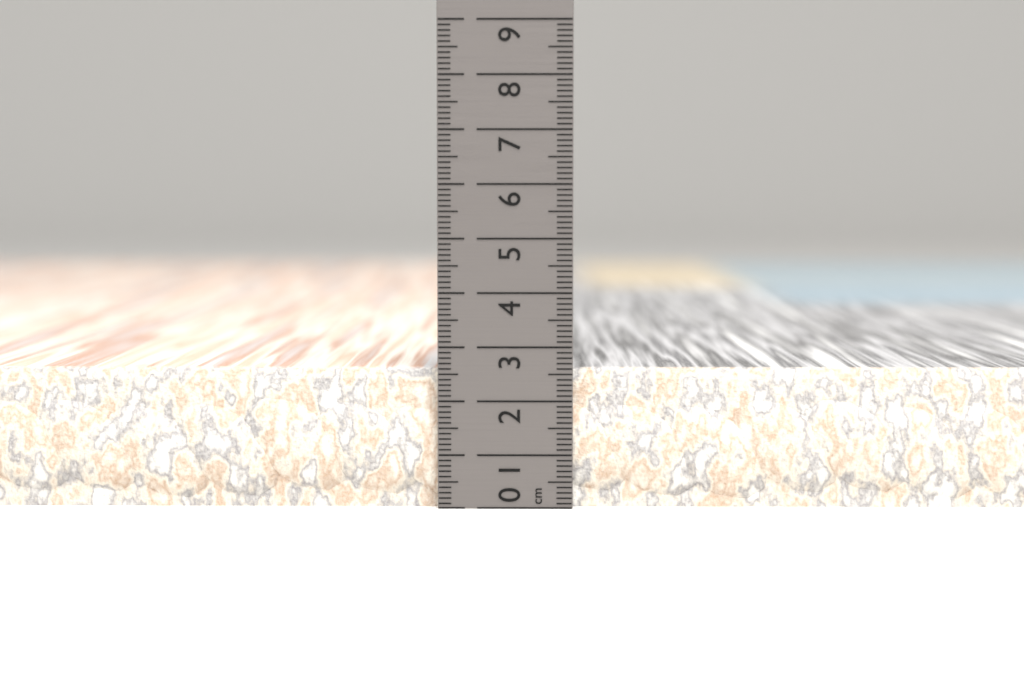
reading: 2.6 cm
